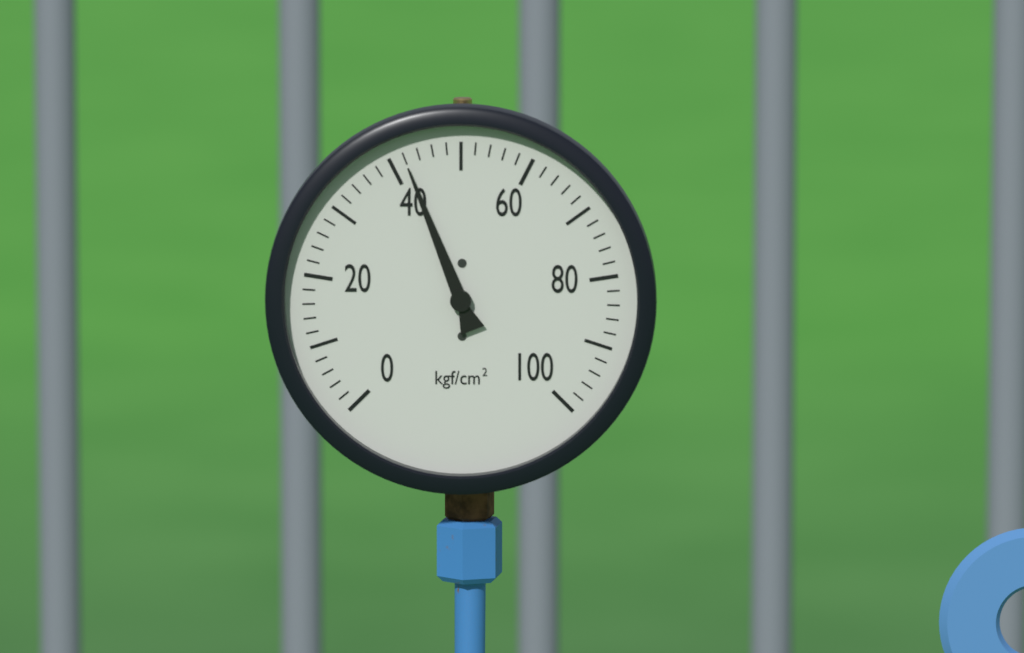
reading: 42 kgf/cm²
